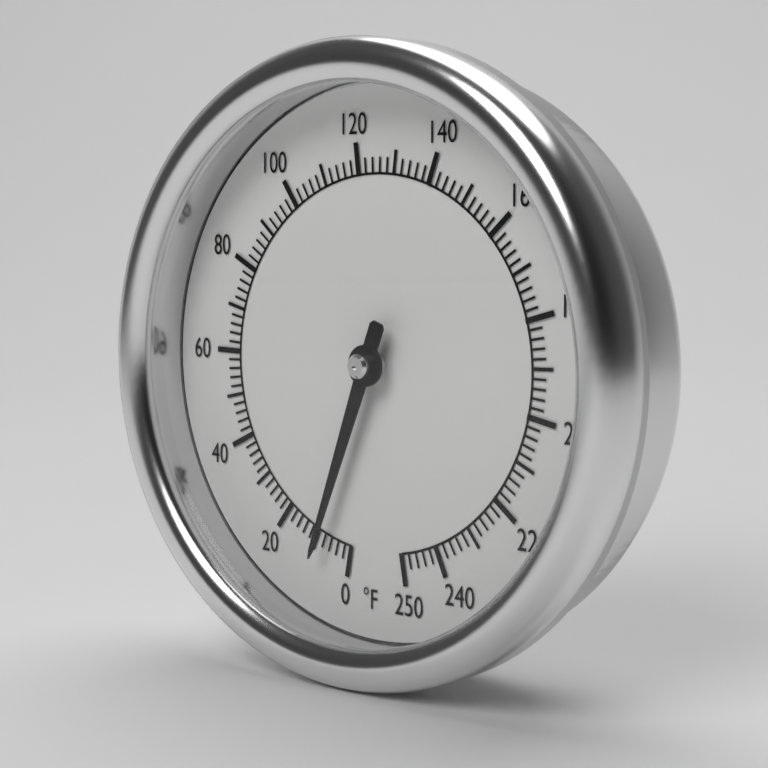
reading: 8 °F
